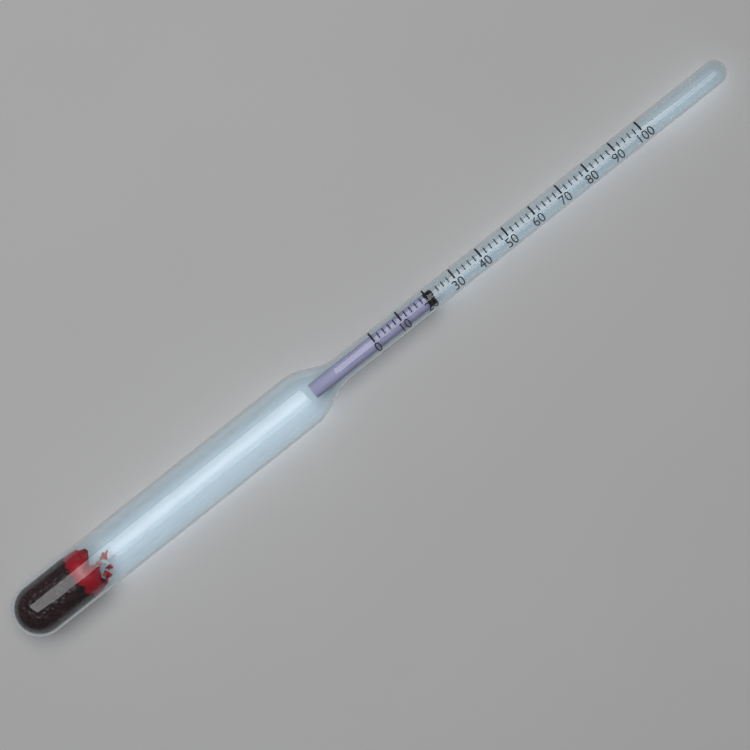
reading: 22 (no unit)
